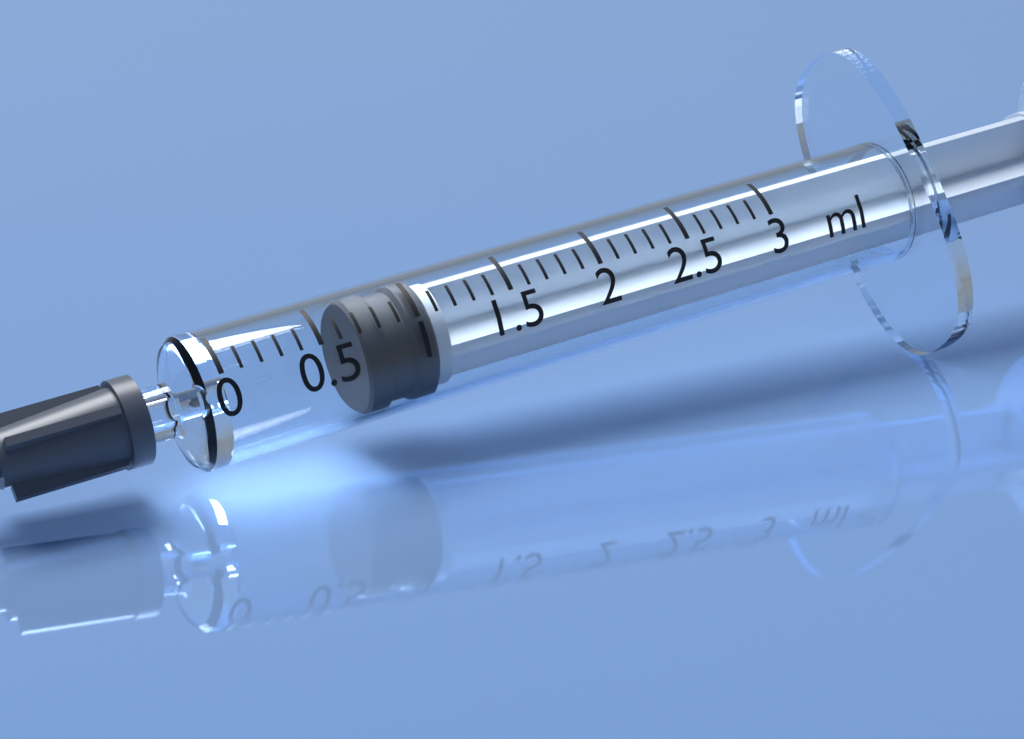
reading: 0.7 ml
